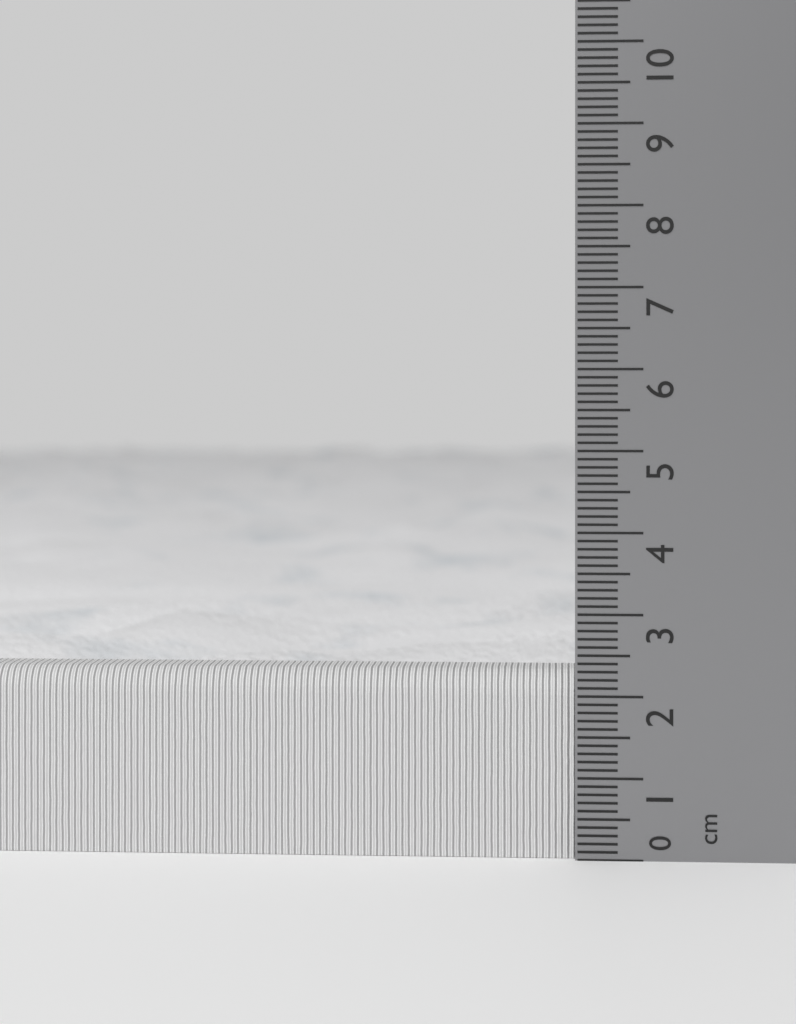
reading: 2.3 cm
